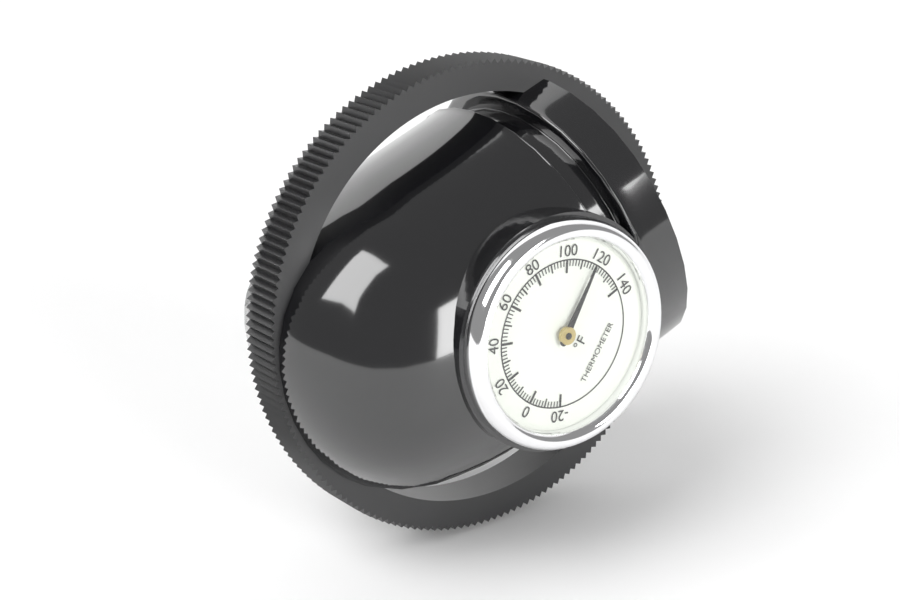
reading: 118 °F
